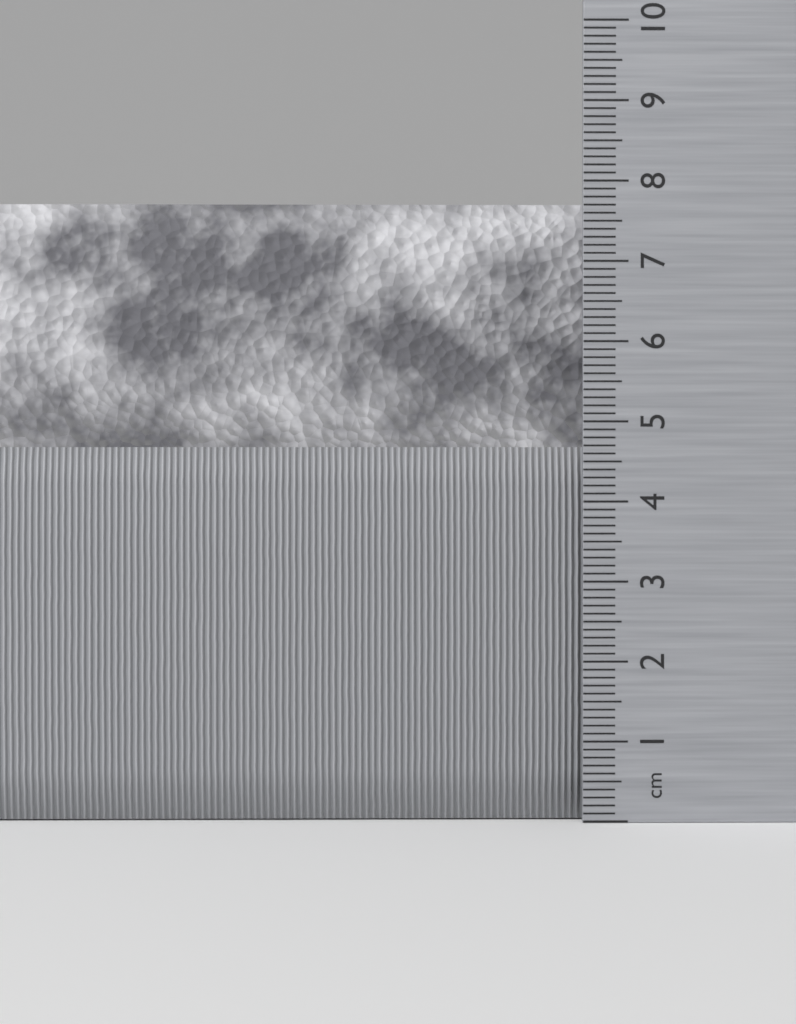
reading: 7.8 cm
